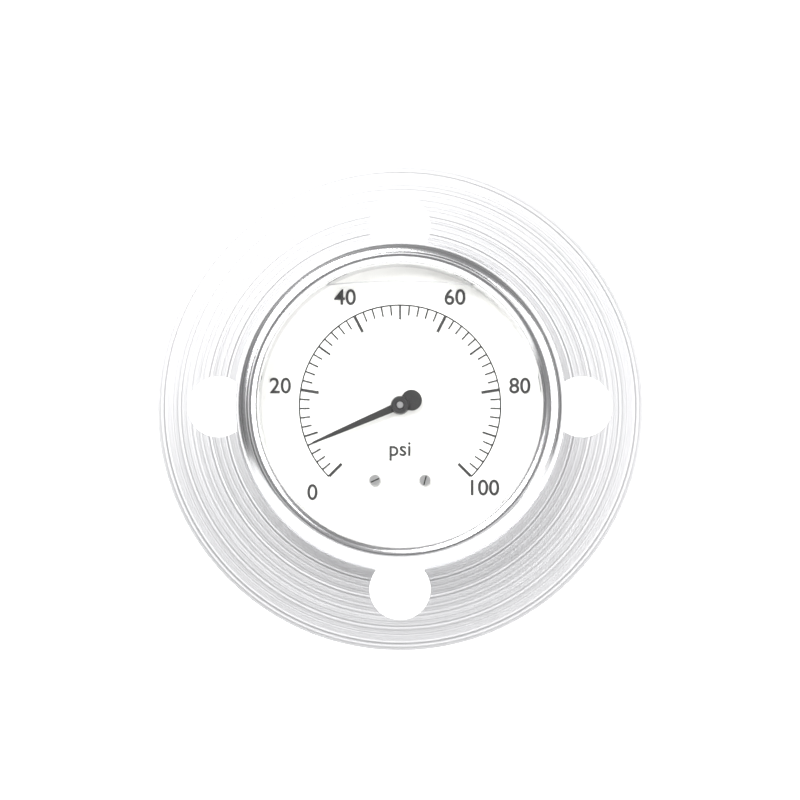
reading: 8 psi
